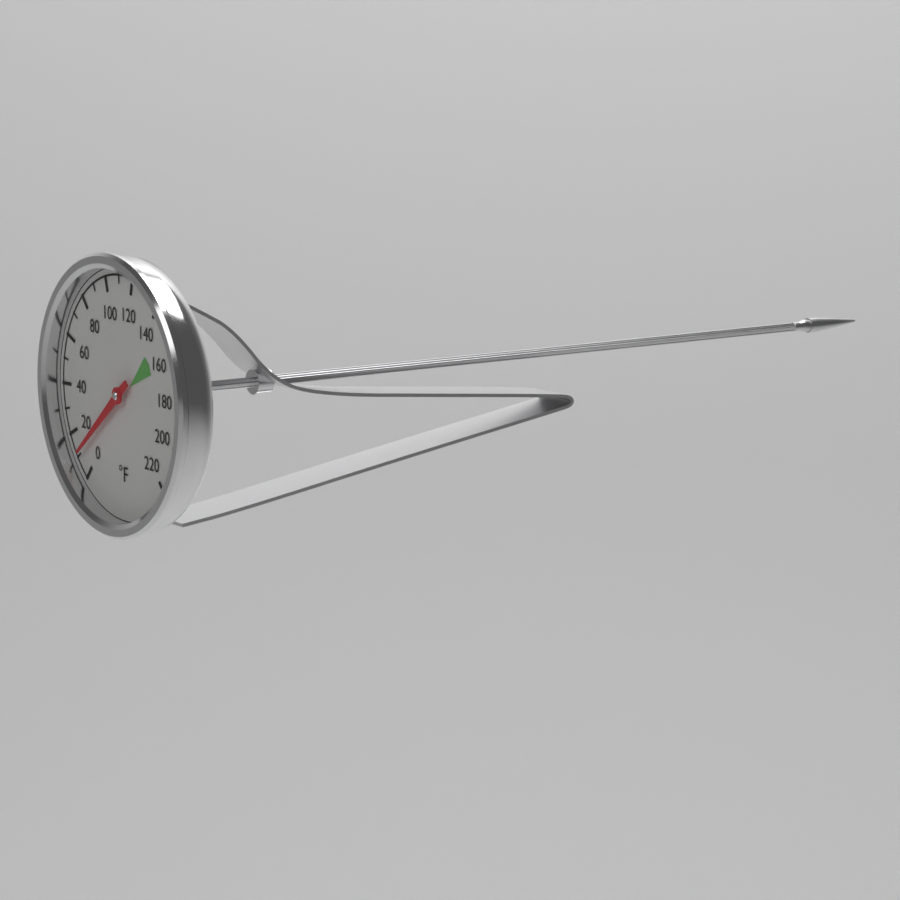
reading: 10 °F
